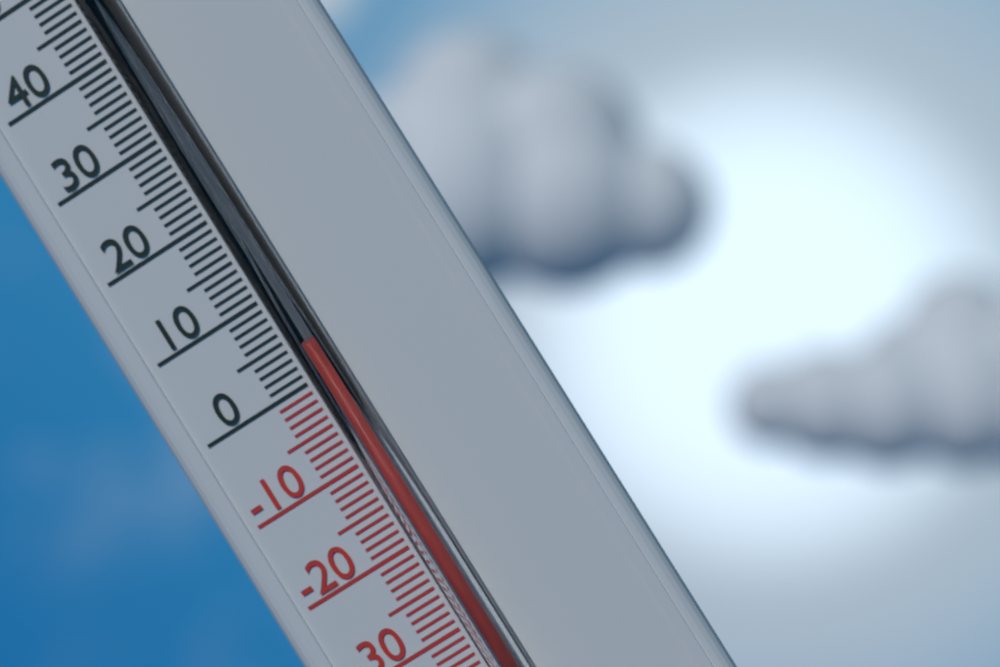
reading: 3 °C
